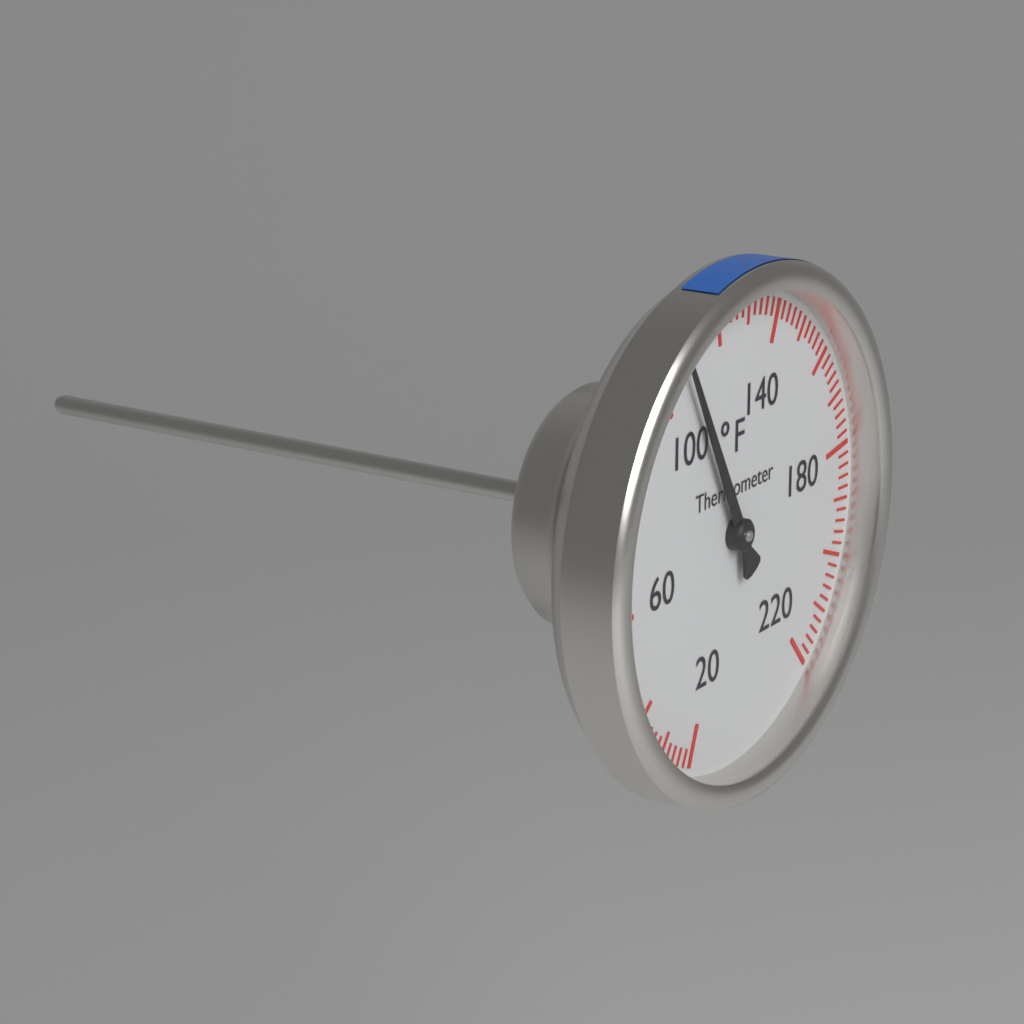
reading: 108 °F
